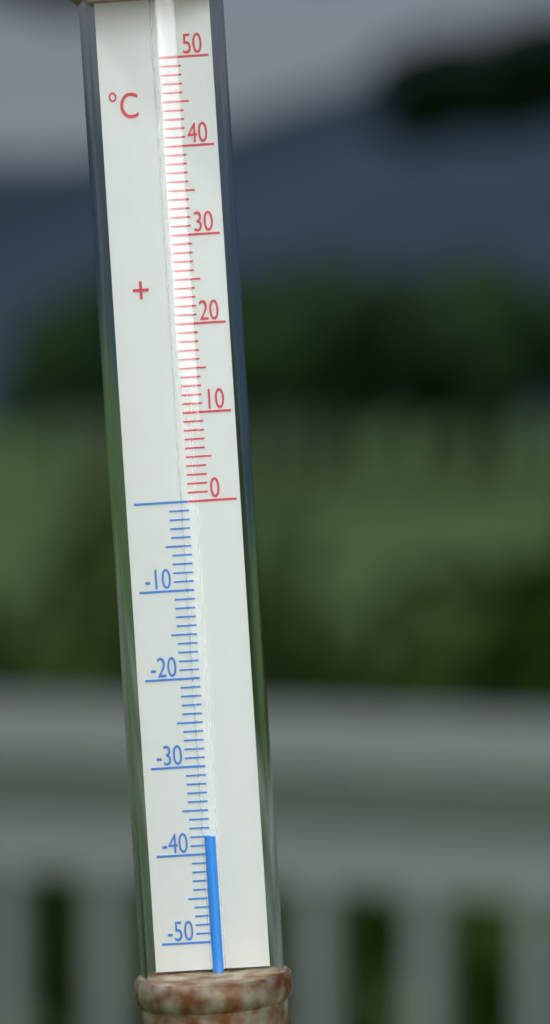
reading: -38 °C
